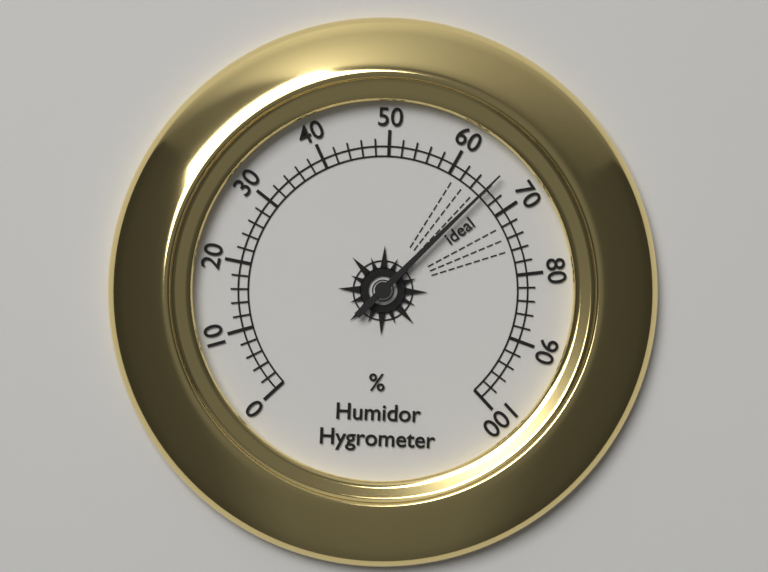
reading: 66 %
